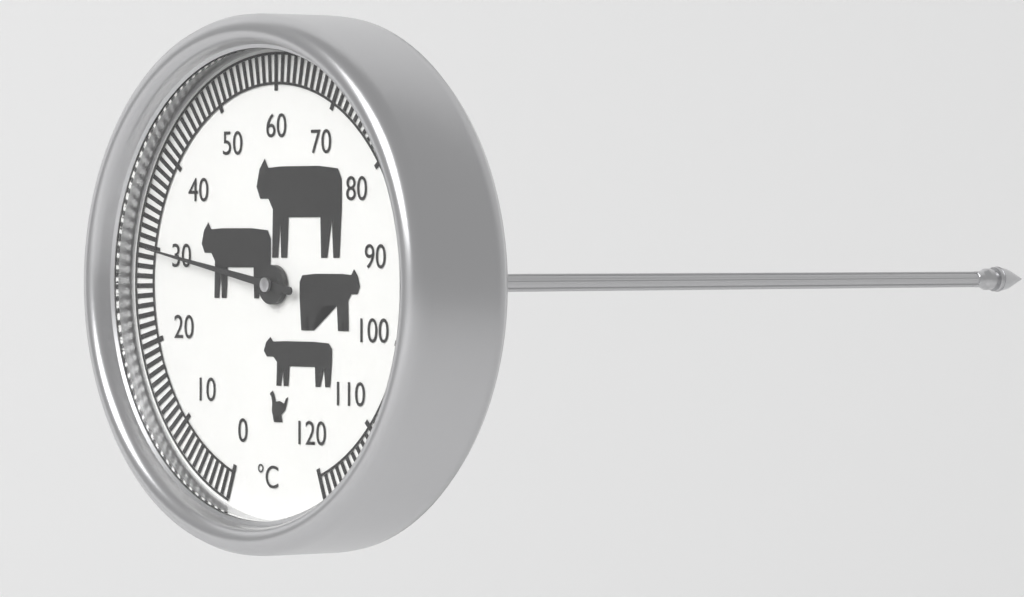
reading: 30 °C
